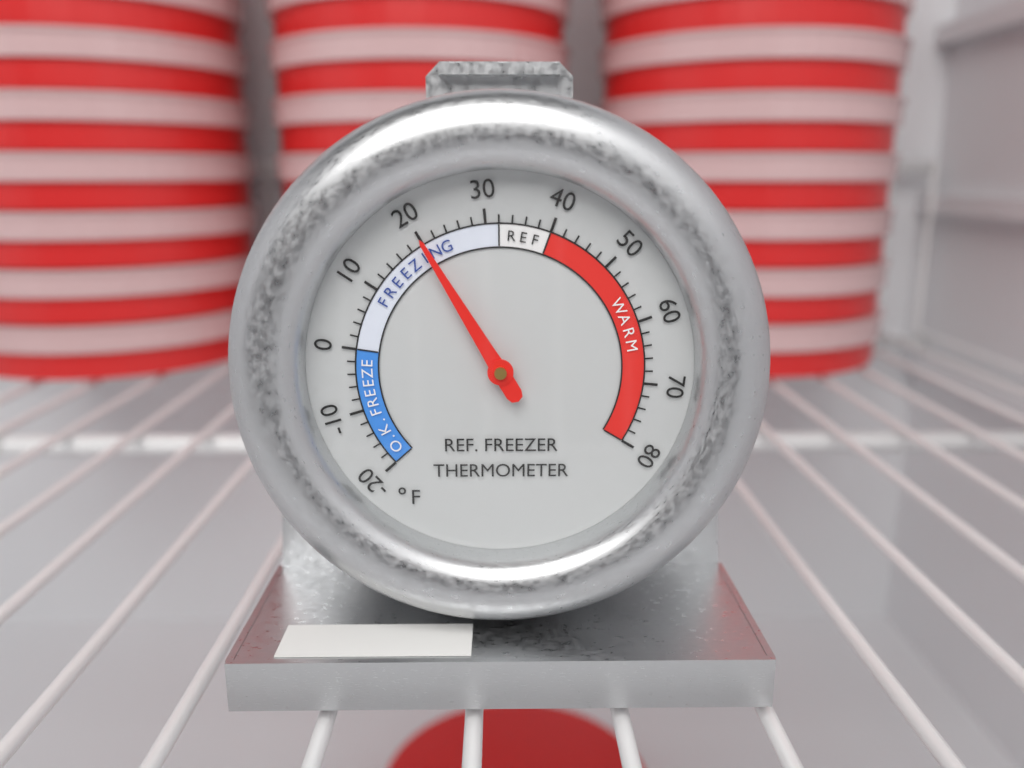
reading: 20 °F
